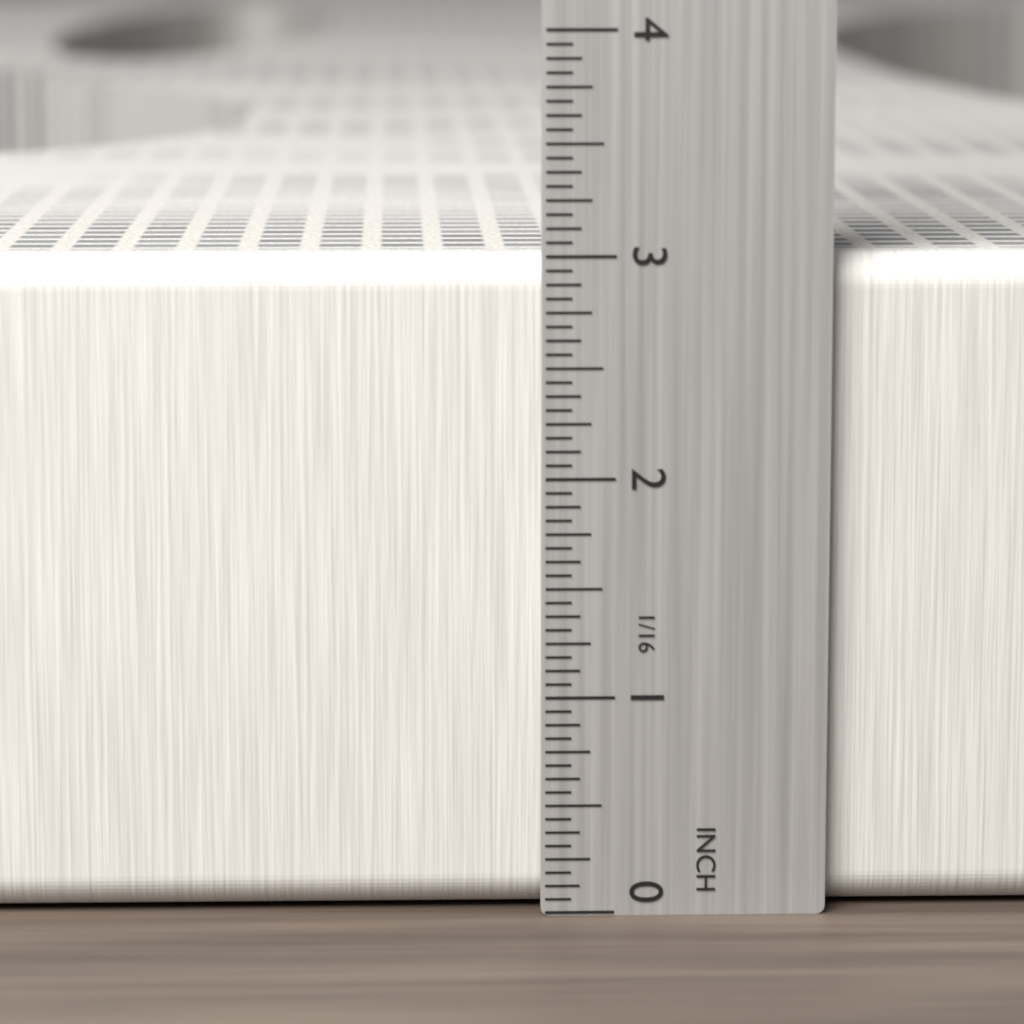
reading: 3.0000 in
